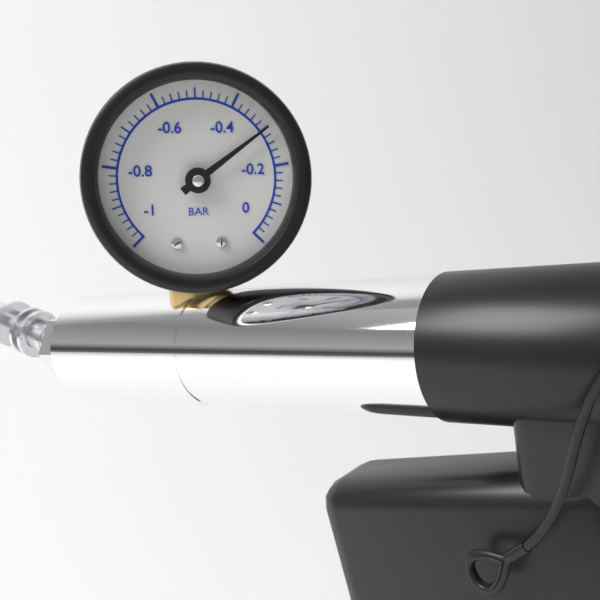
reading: -0.30 bar
